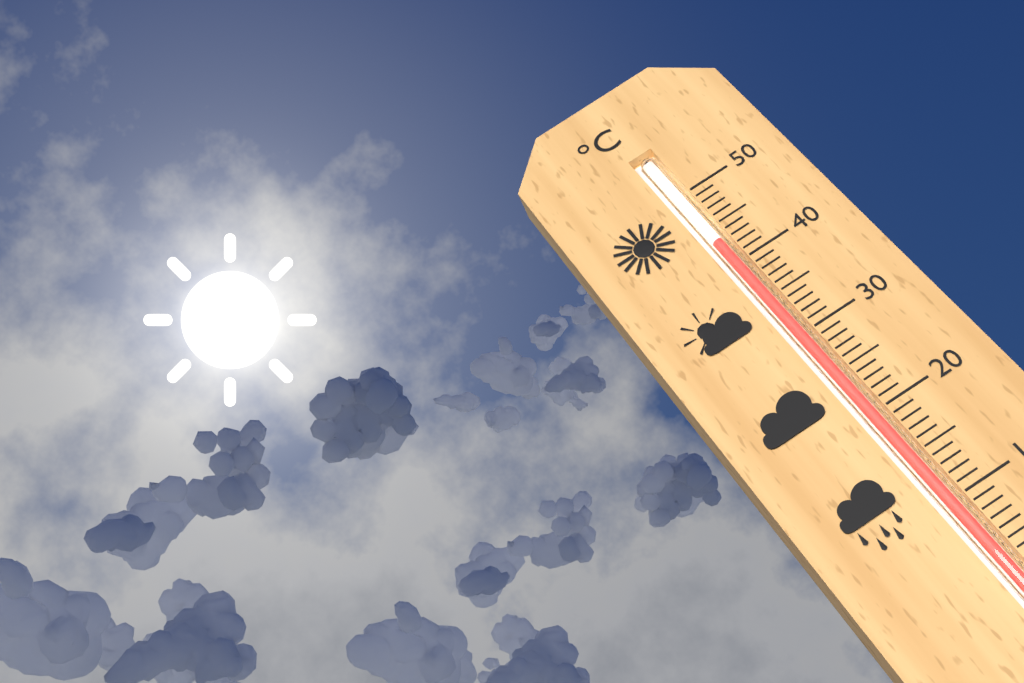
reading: 43 °C
